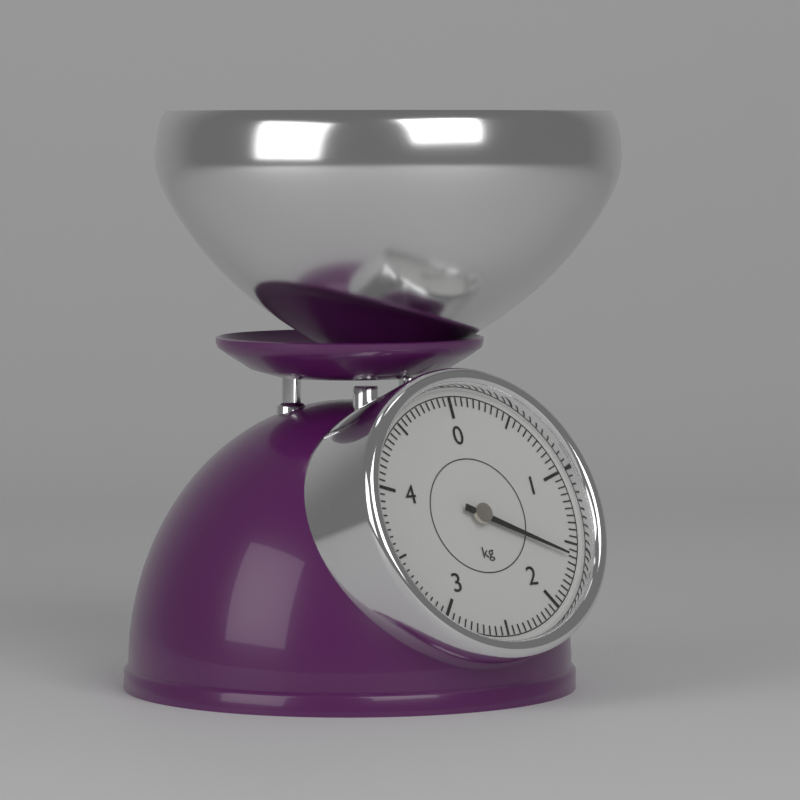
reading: 1.60 kg
